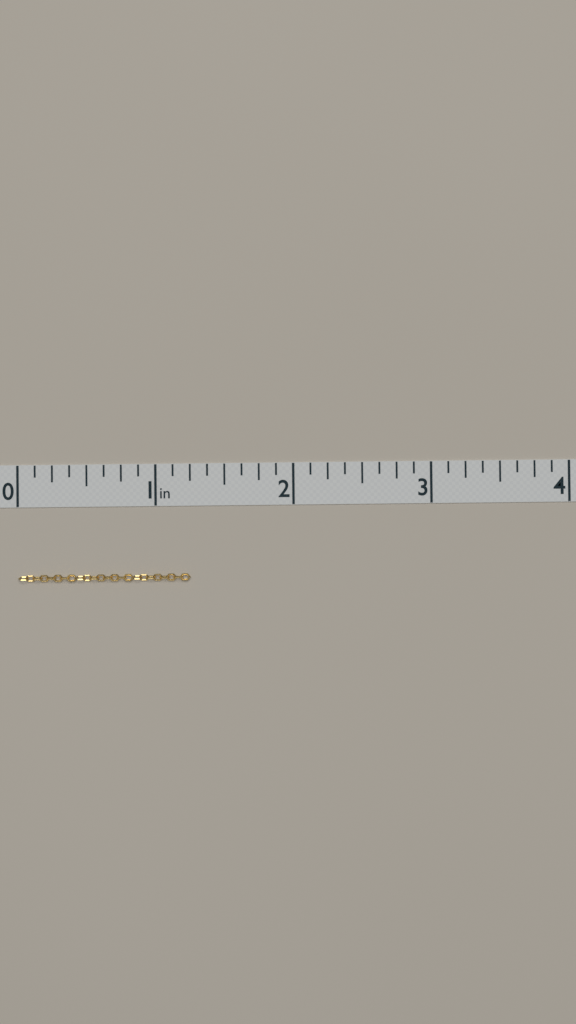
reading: 1.250 in
